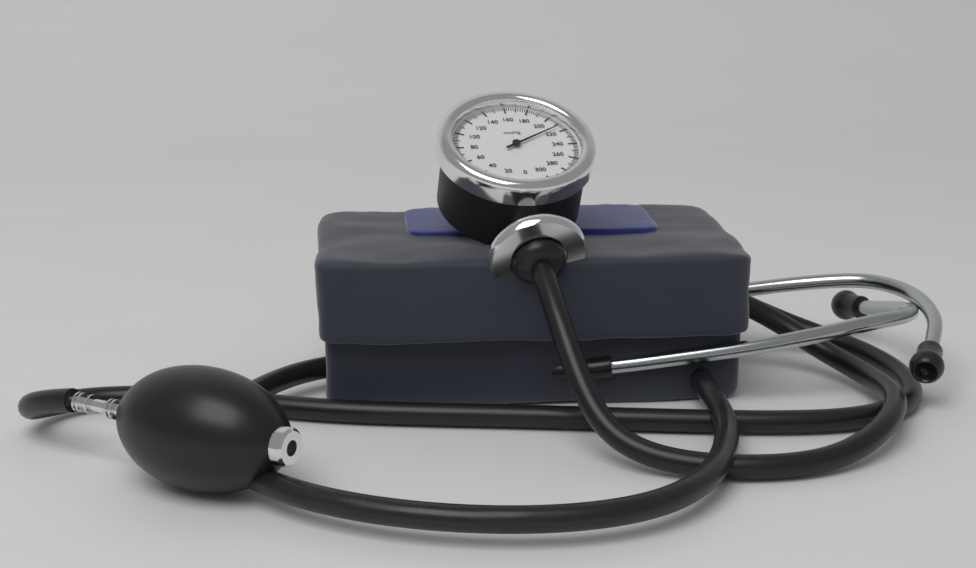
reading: 214 mmHg
